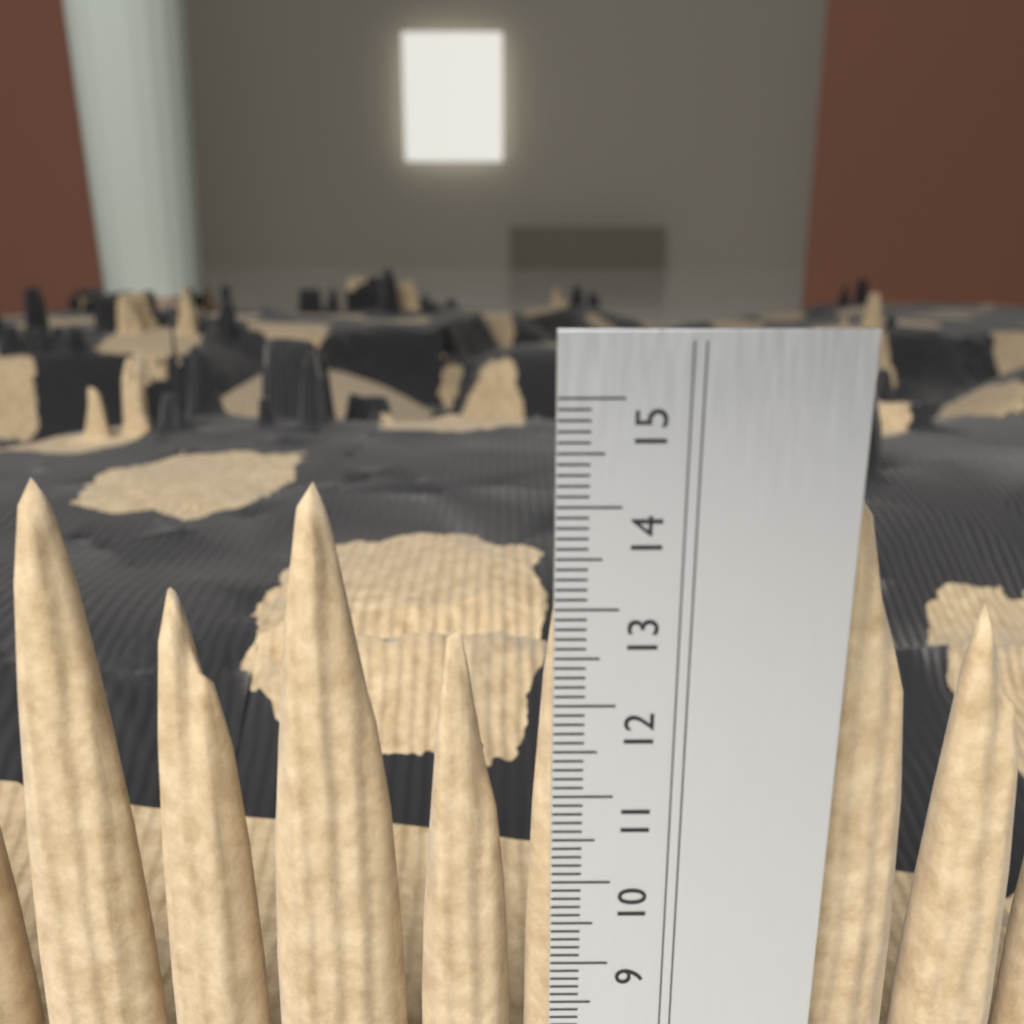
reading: 14.1 cm
